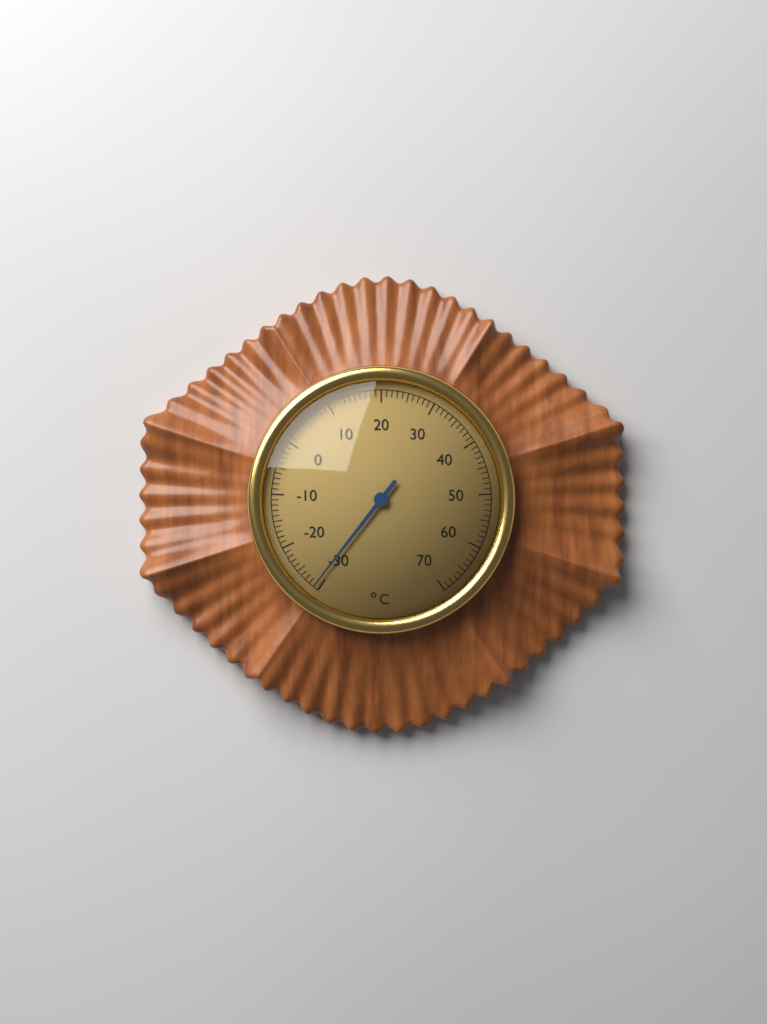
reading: -29 °C
